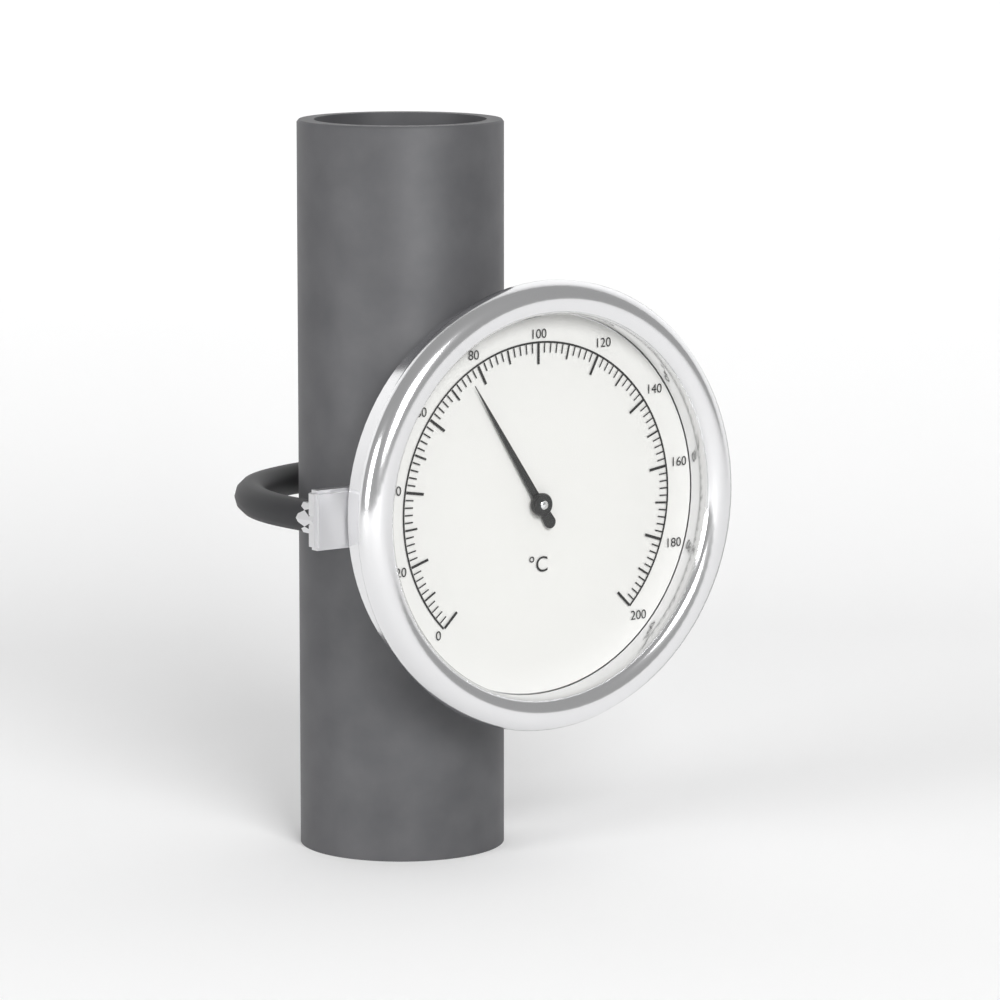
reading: 76 °C
